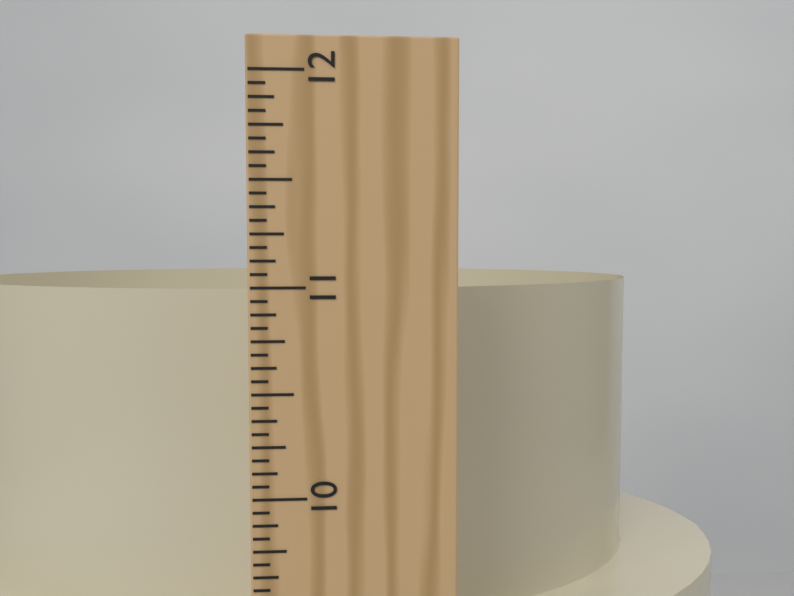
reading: 10.9375 in
